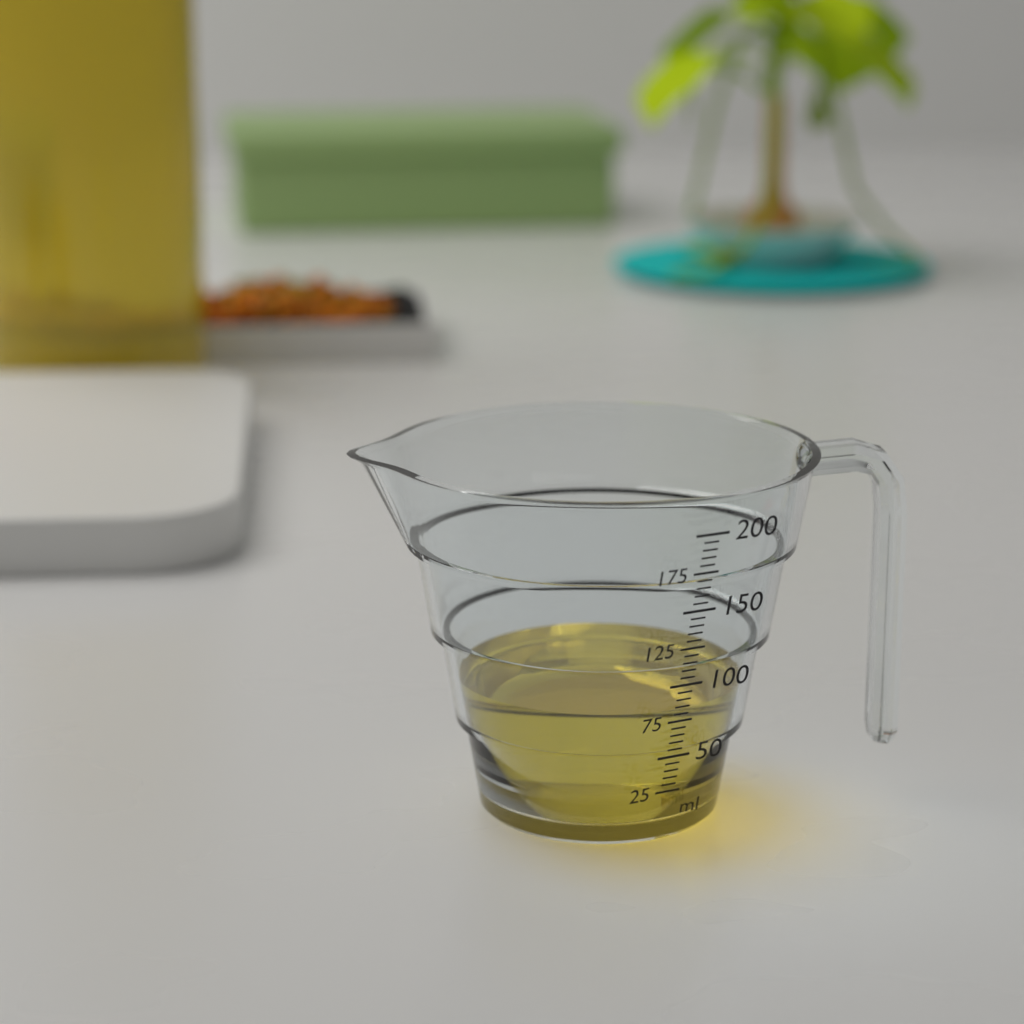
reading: 80 ml
